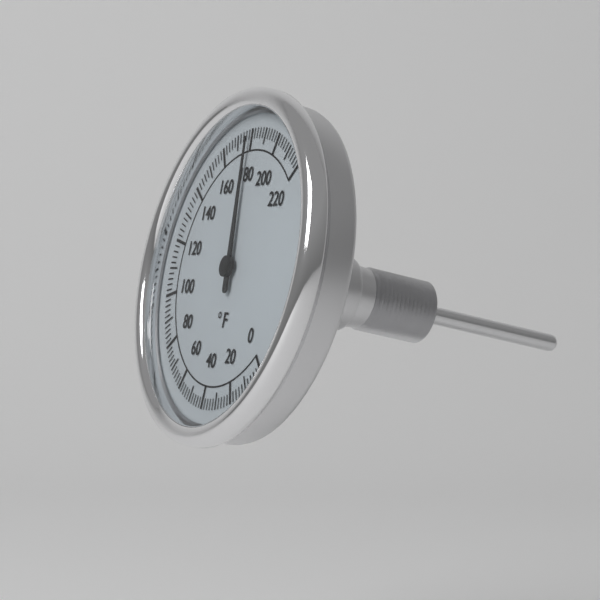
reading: 178 °F
